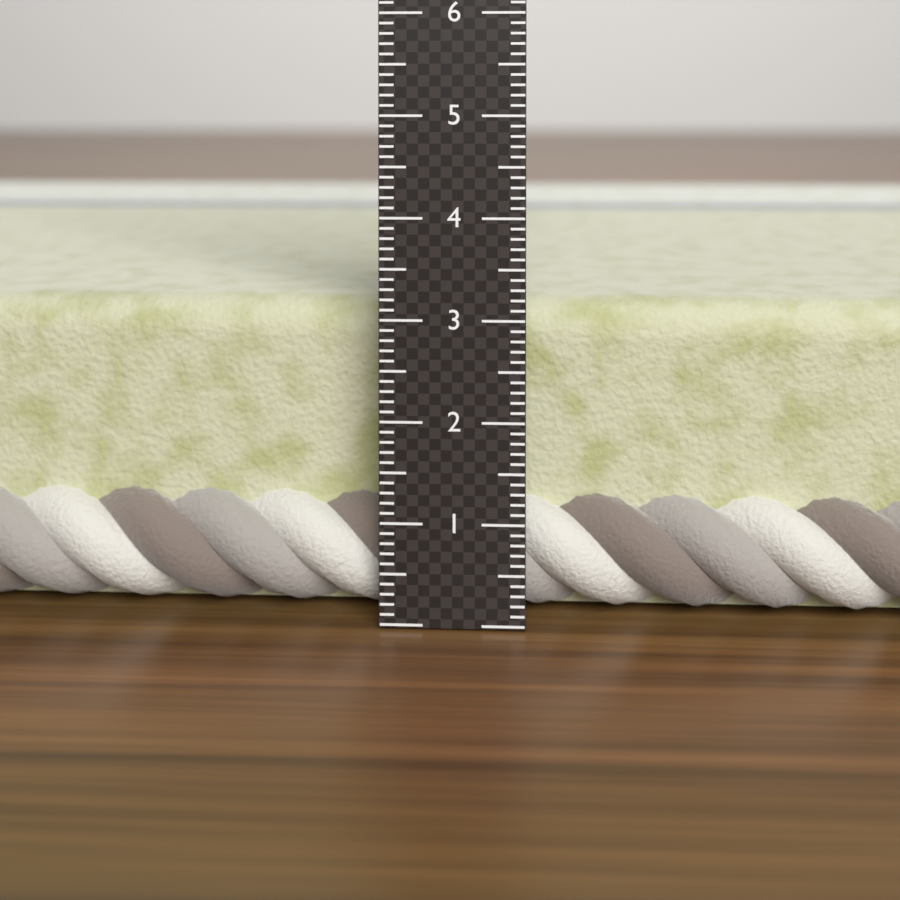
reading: 3.1 cm
